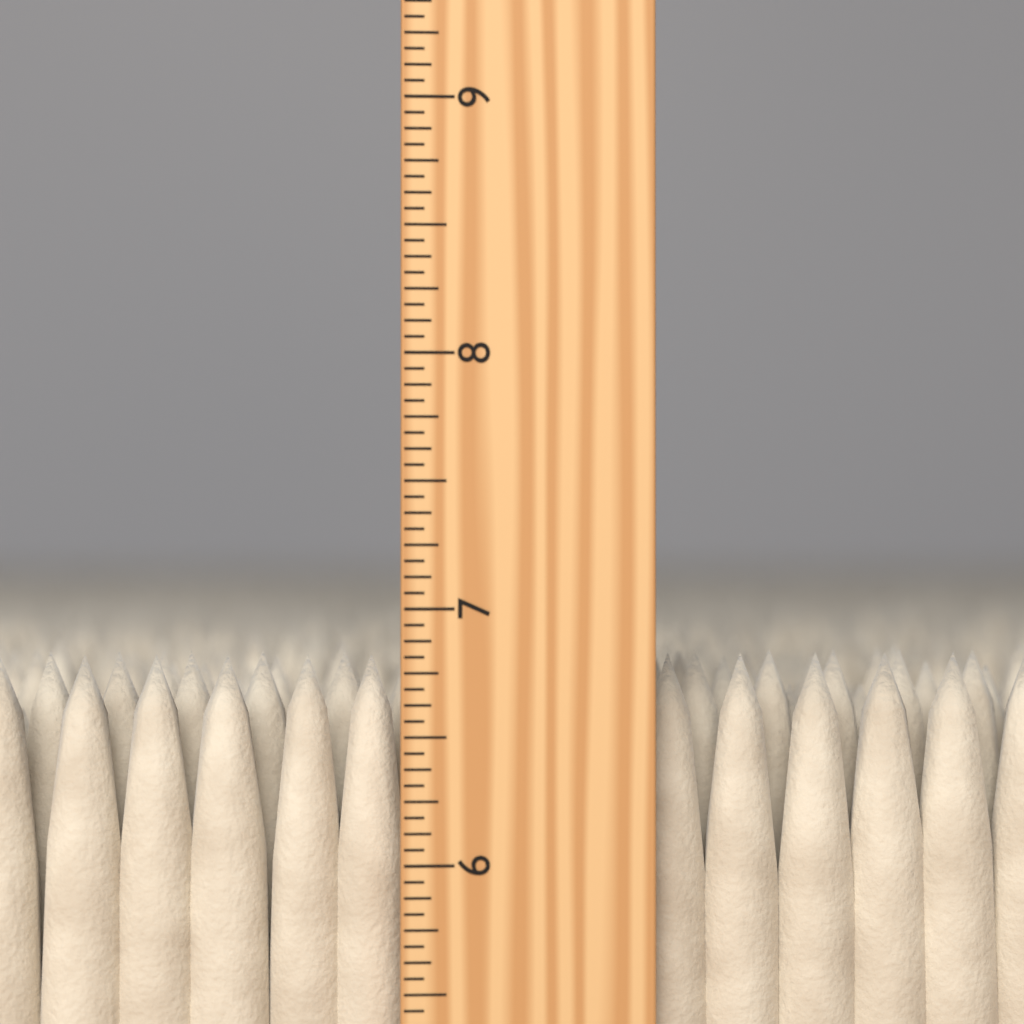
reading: 6.8125 inch
